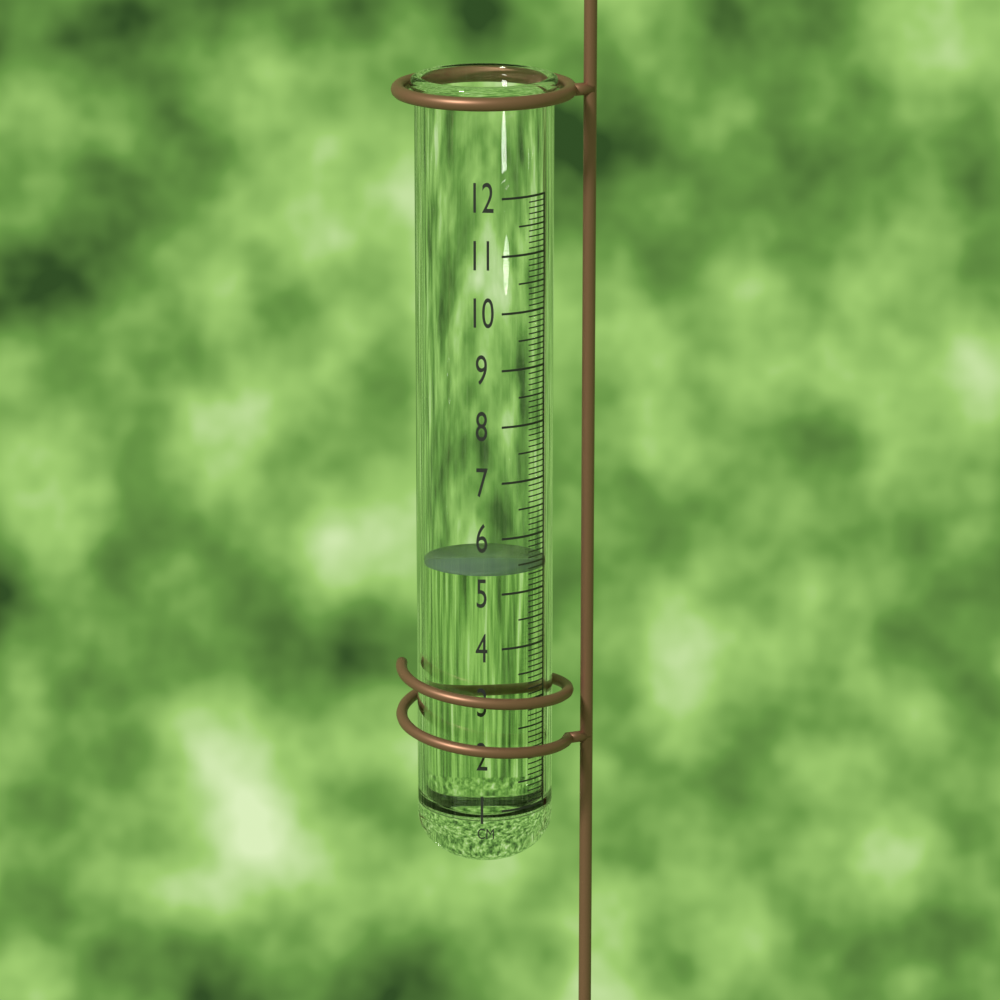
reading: 5.4 cm
